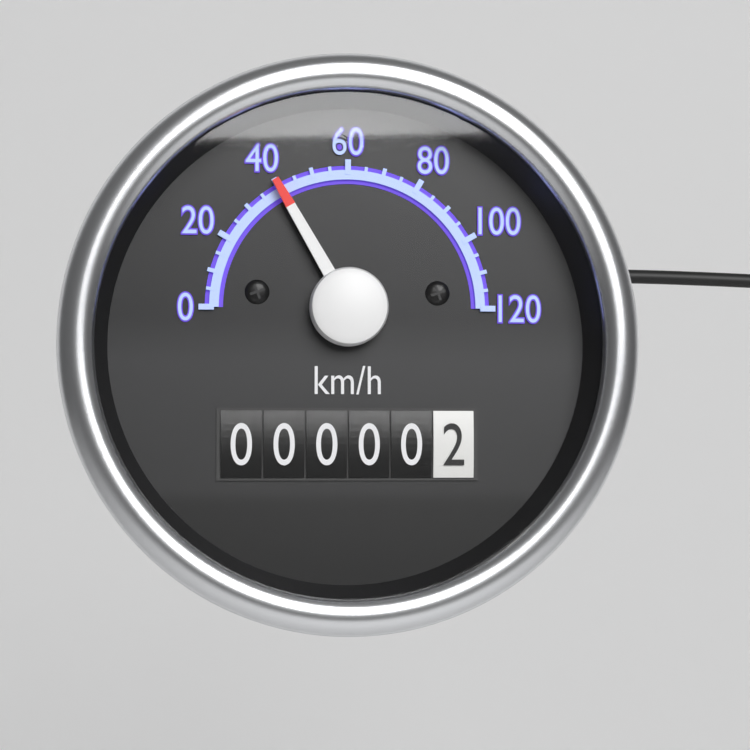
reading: 40 km/h
